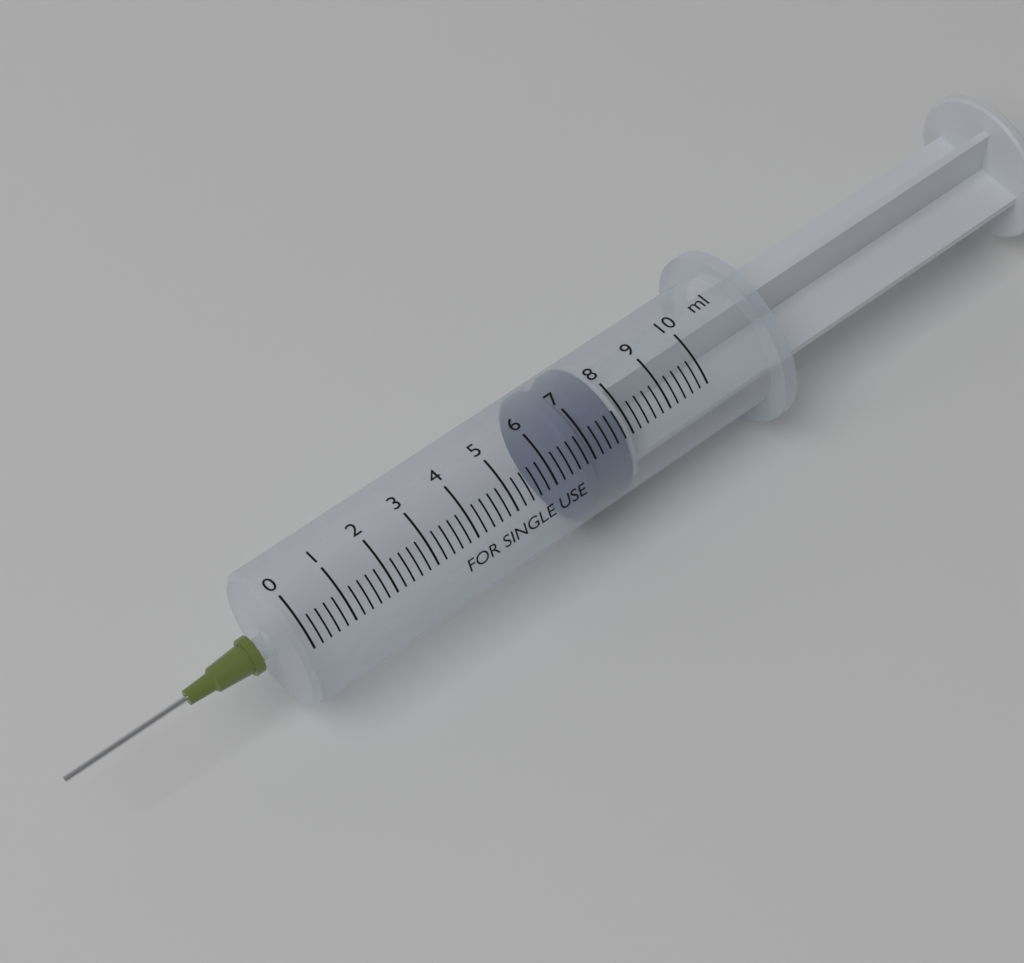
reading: 6.6 ml
